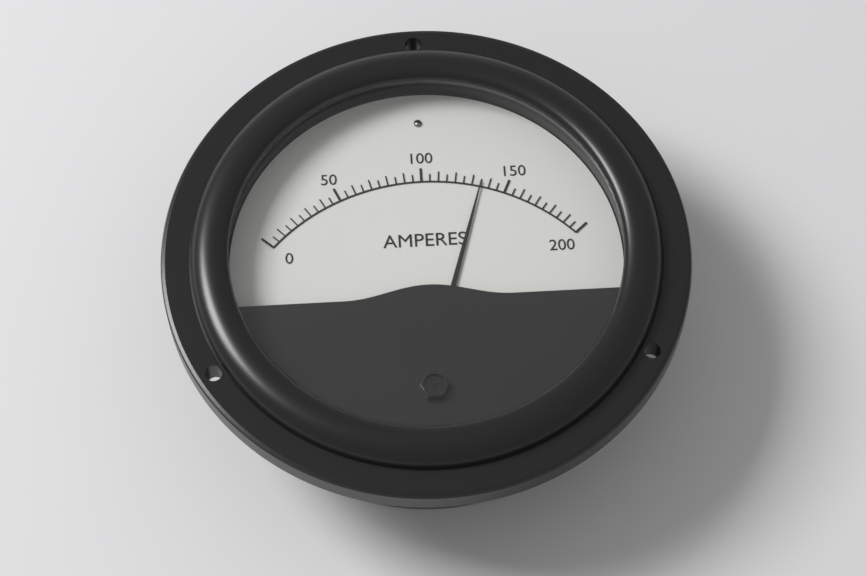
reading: 135 A
